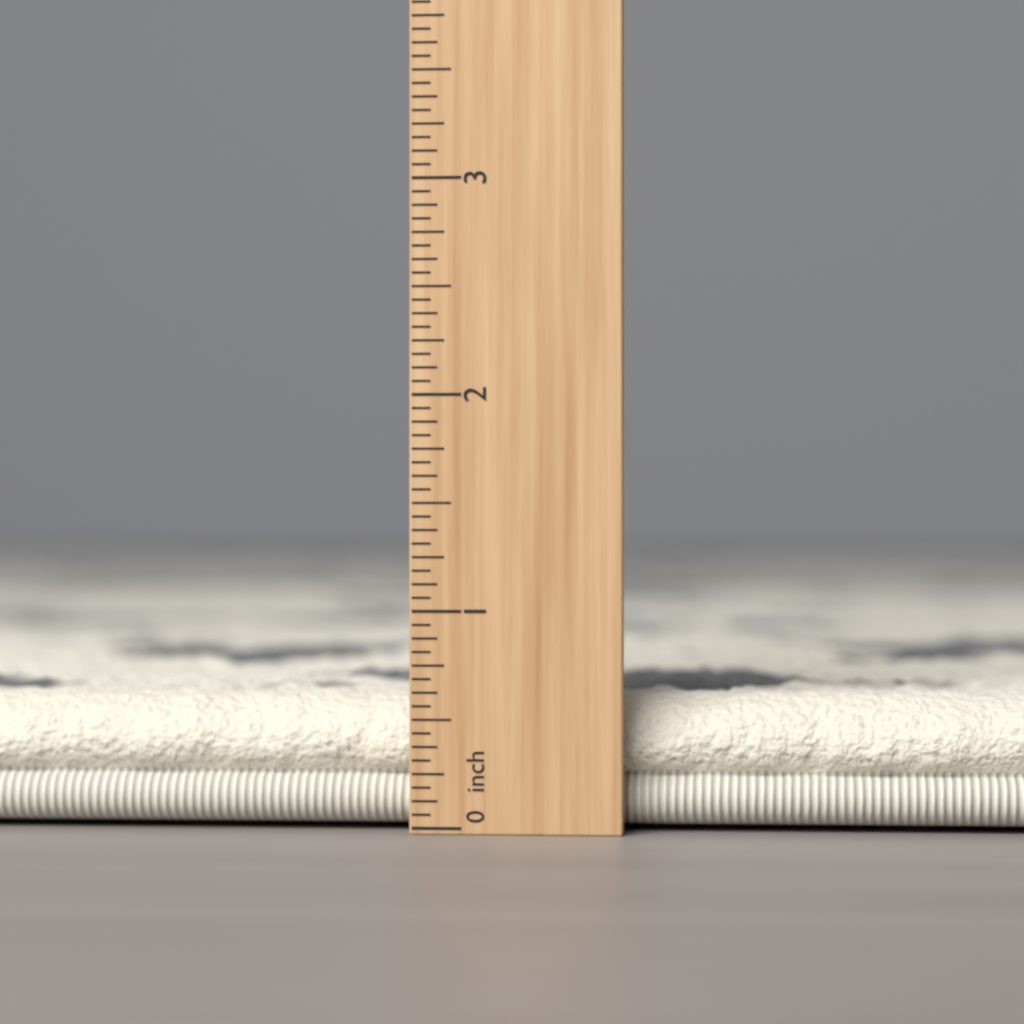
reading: 0.6250 inch
